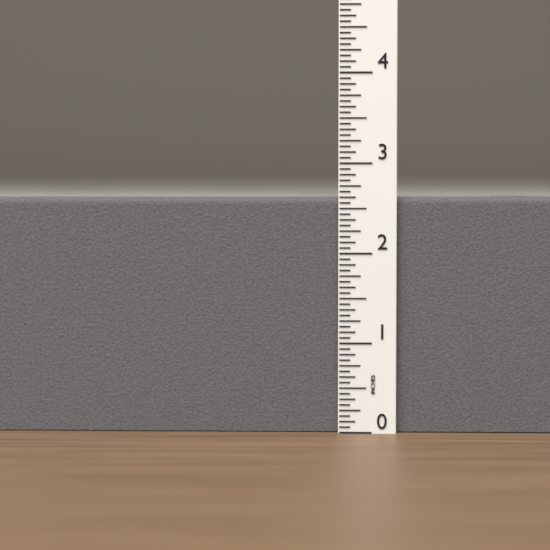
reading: 2.6250 in
